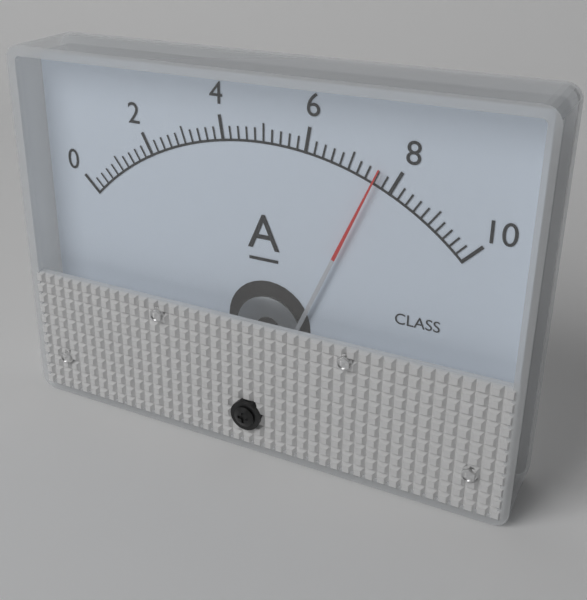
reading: 7.6 A
